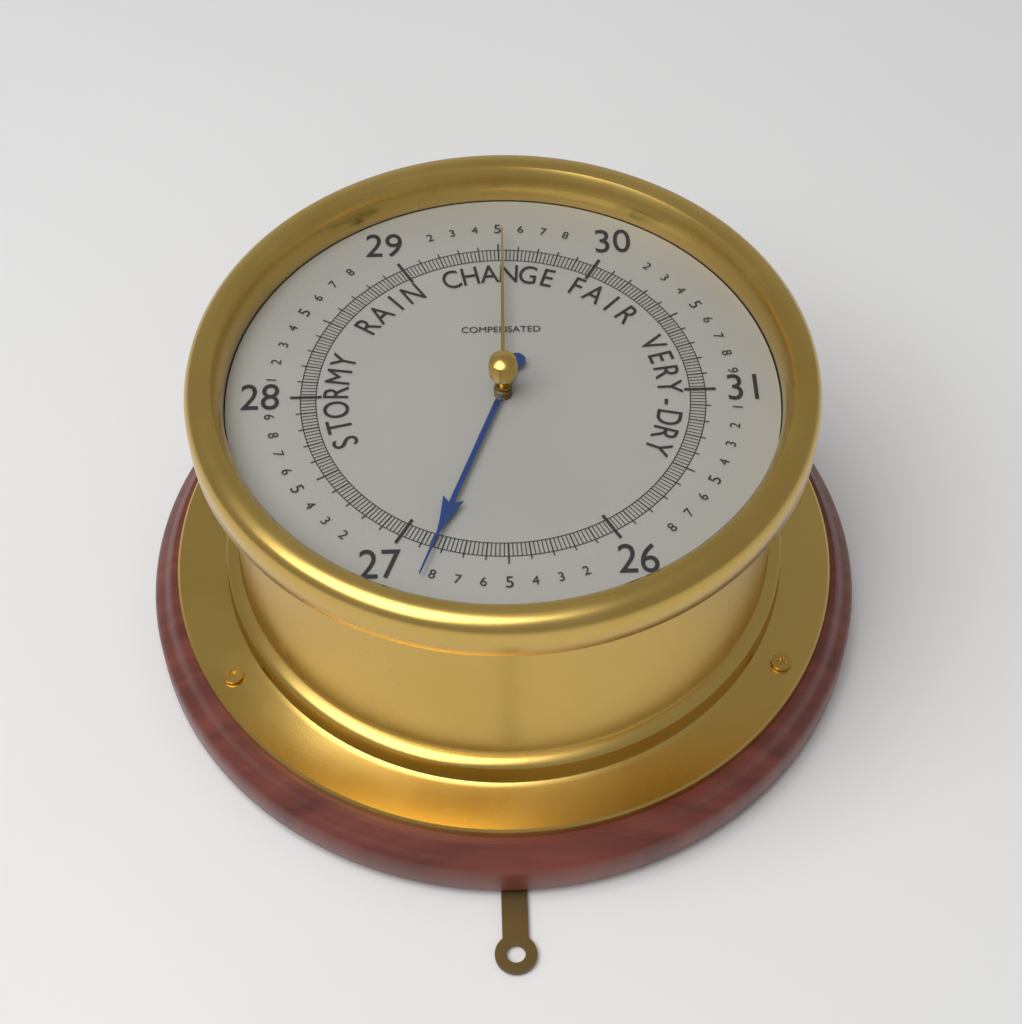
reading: 26.84 (no unit)
